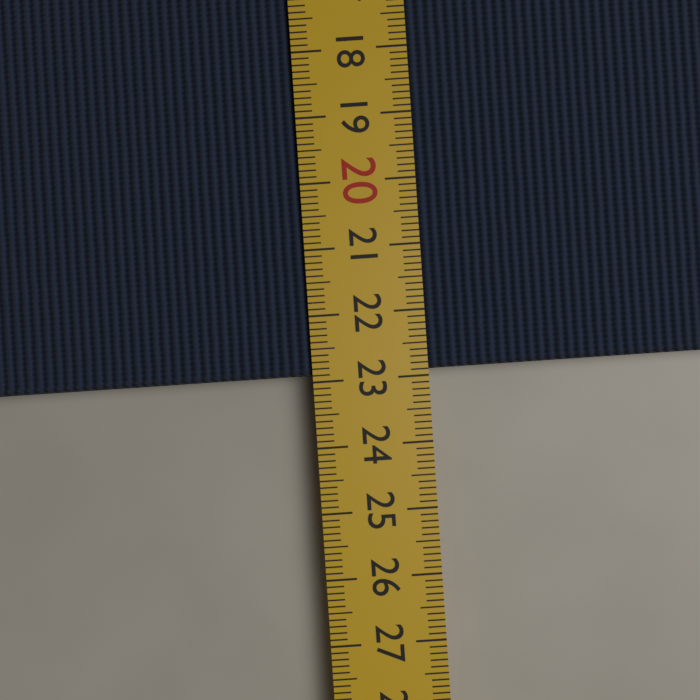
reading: 22.9 cm
